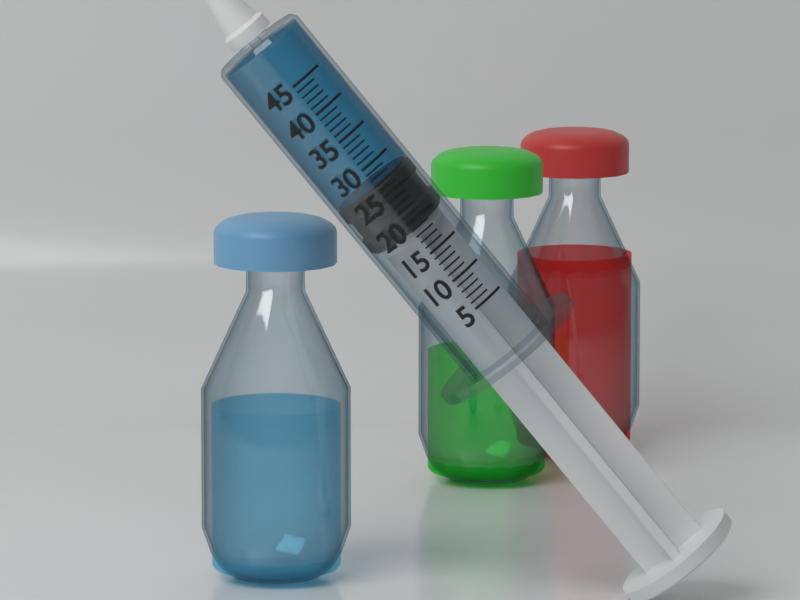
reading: 27 (no unit)
